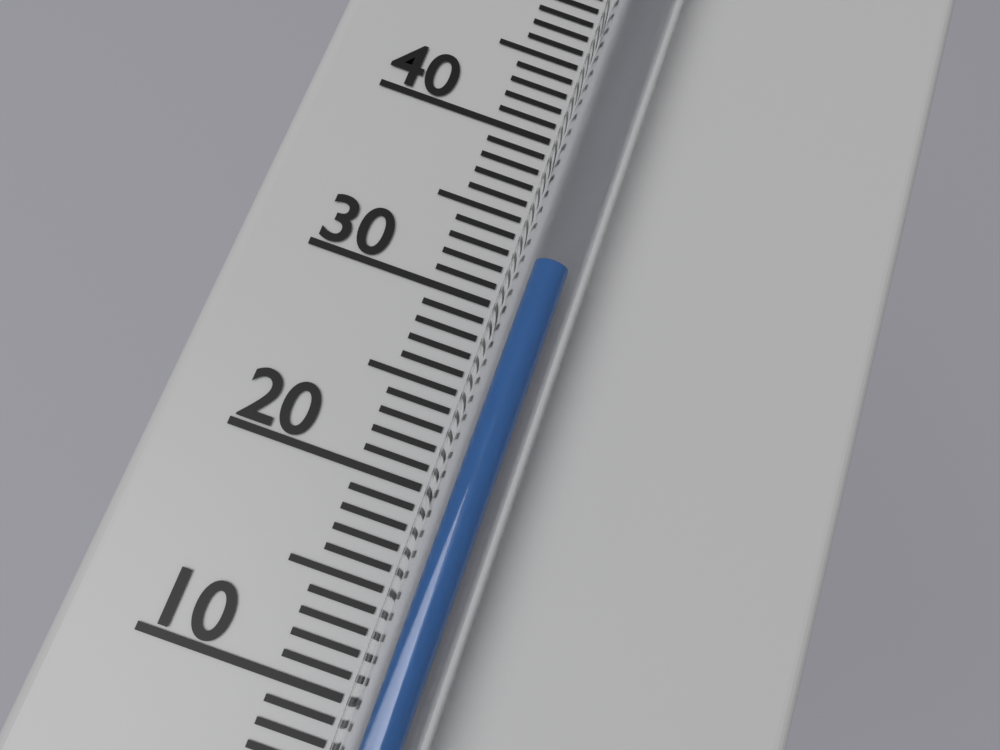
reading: 32 °C
